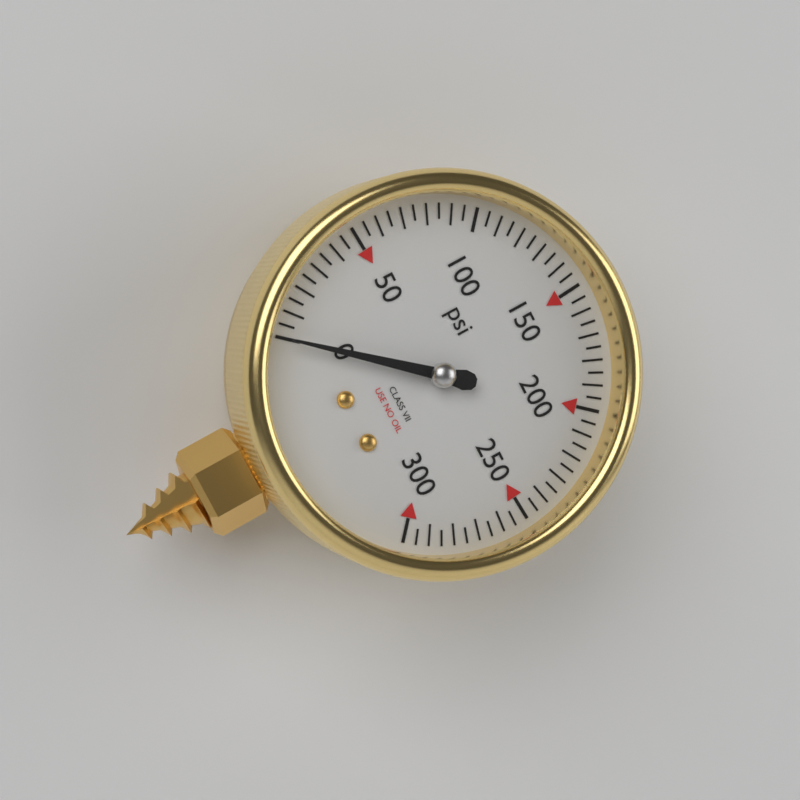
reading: 0 psi
